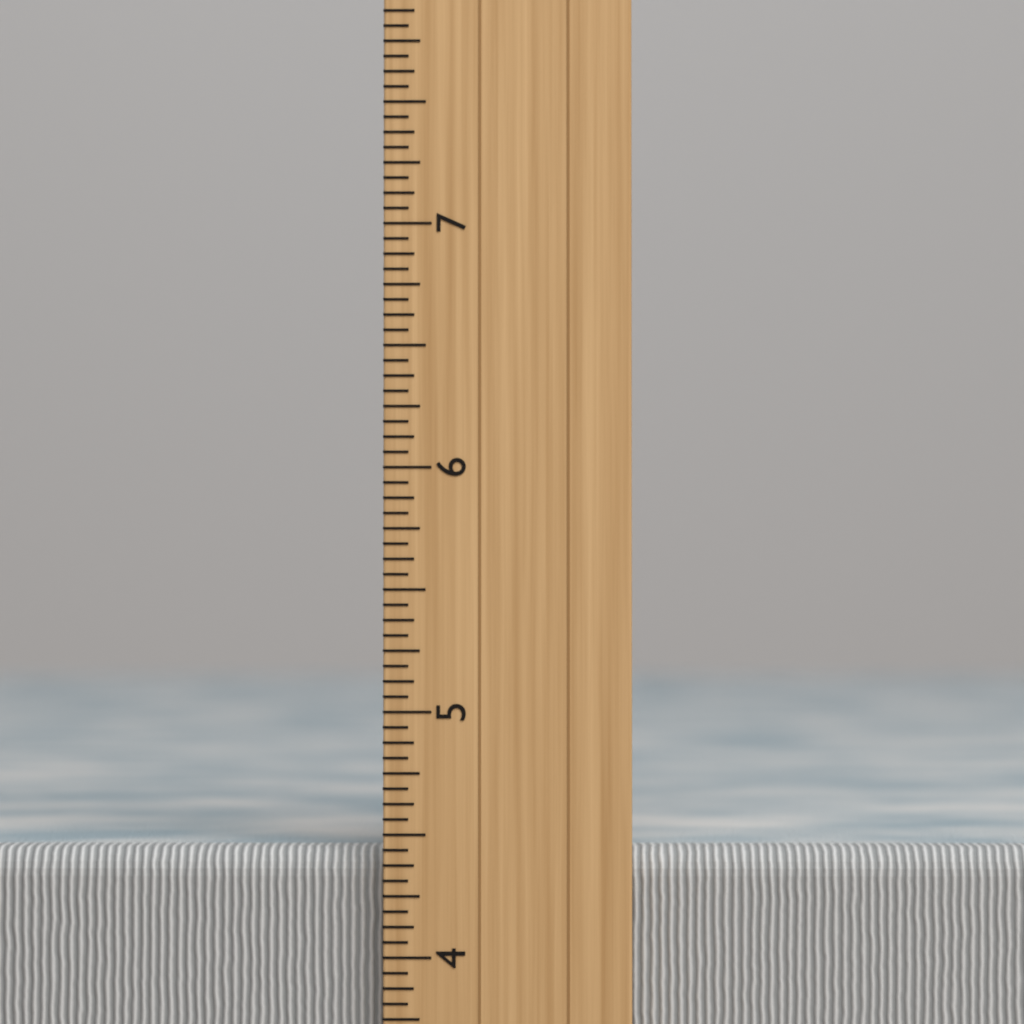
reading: 4.4375 inch
